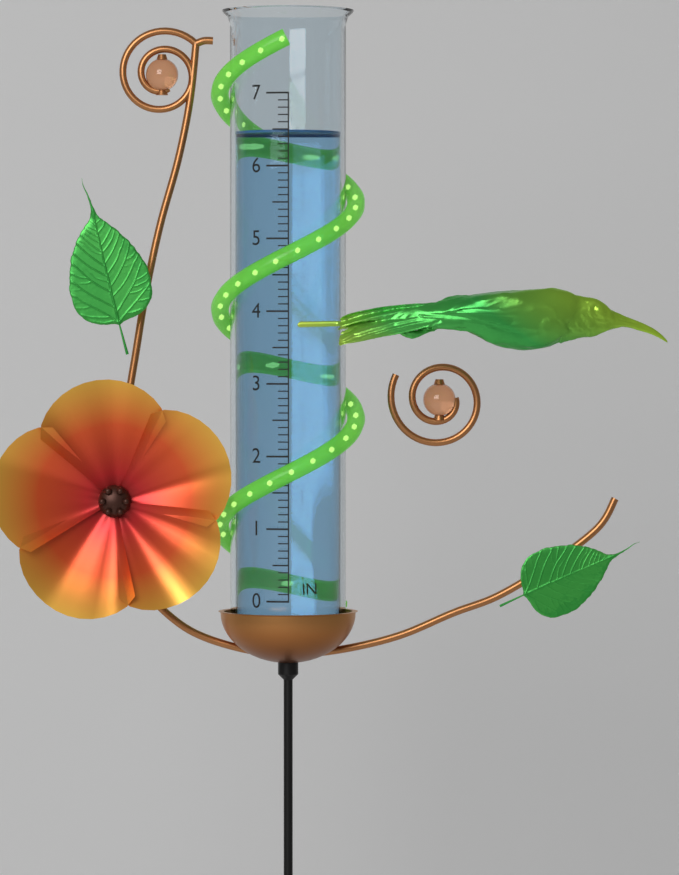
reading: 6.5 in
